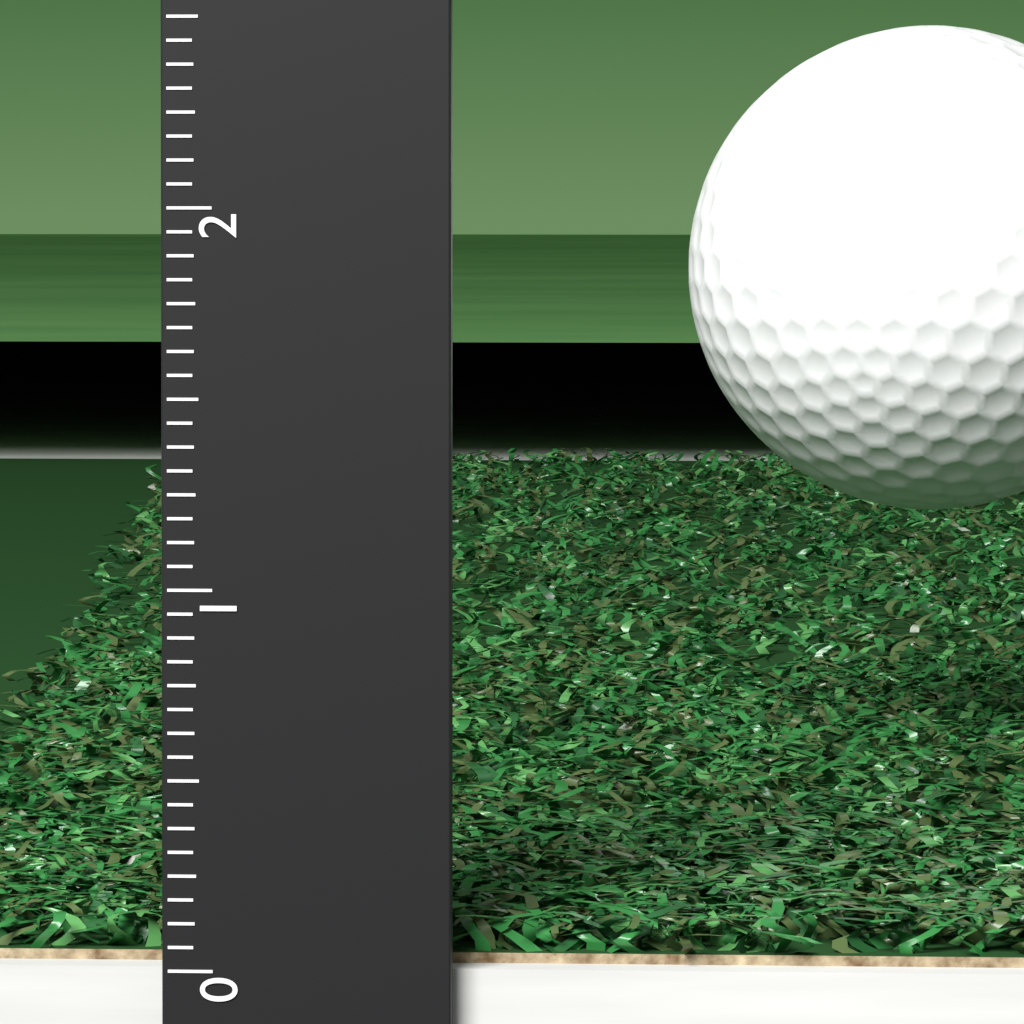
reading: 0.1250 (no unit)
